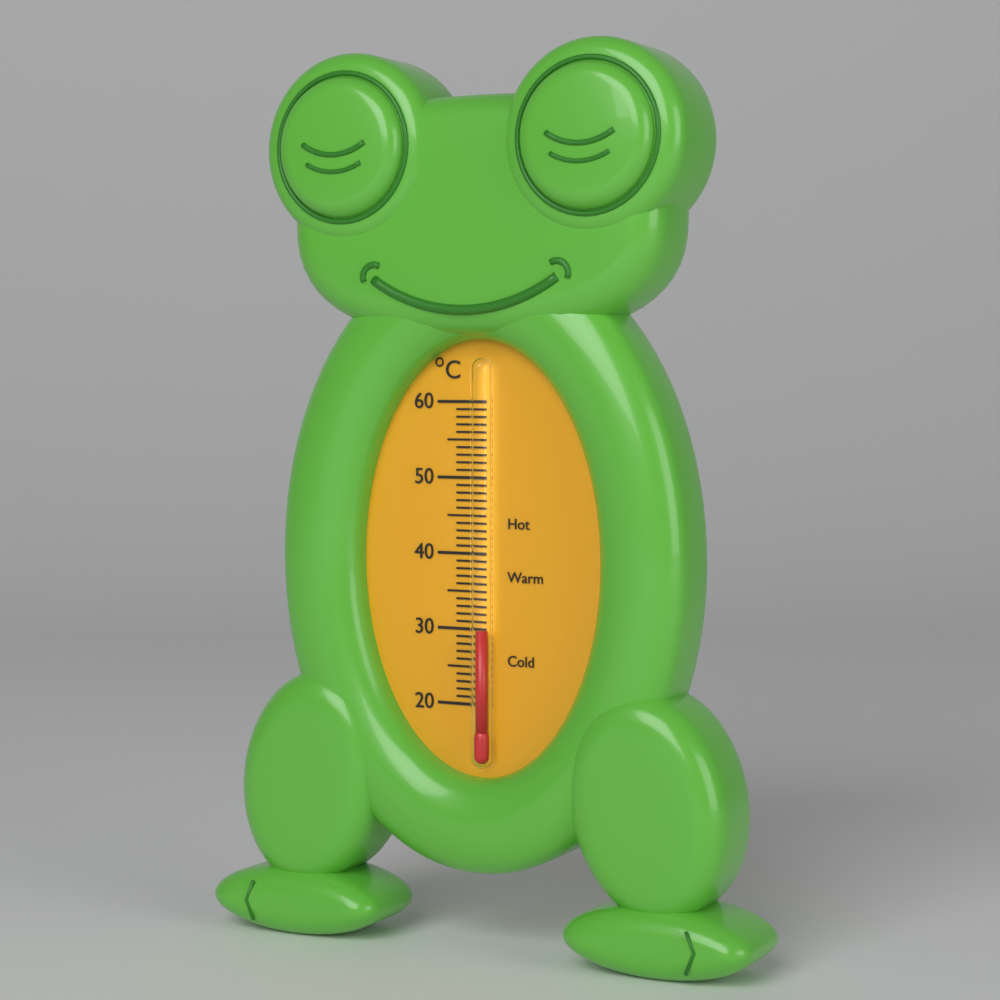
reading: 30 °C
